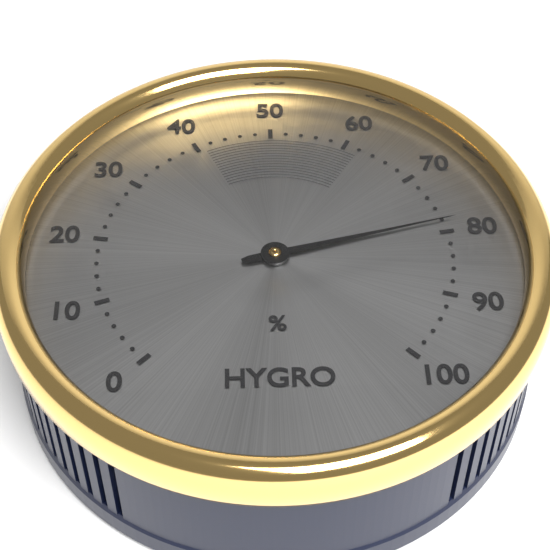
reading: 78 %
